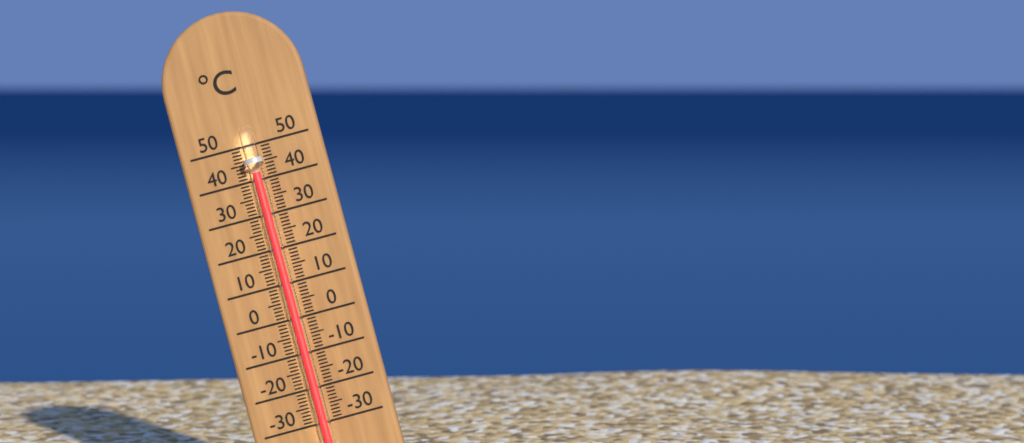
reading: 42 °C
